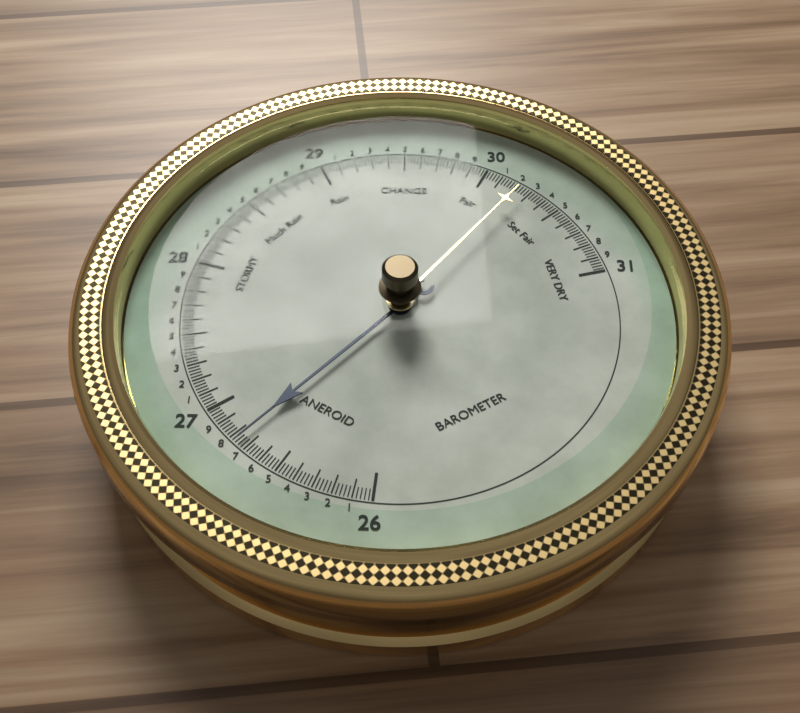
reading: 26.76 (no unit)
